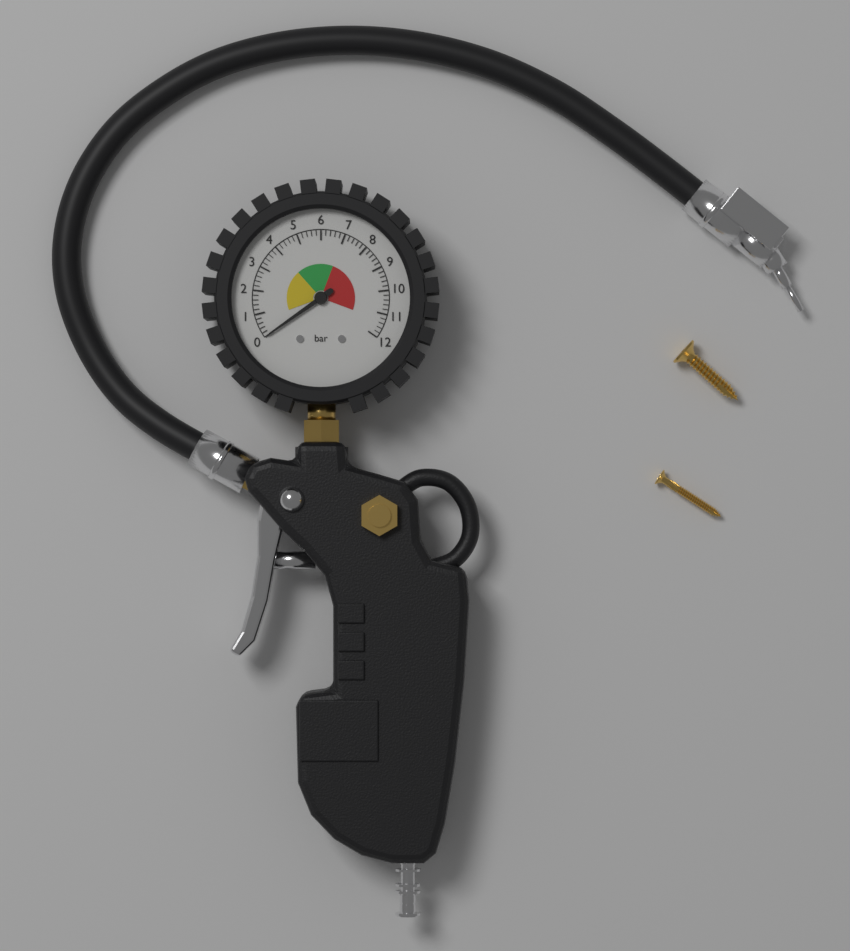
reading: 0.0 bar
